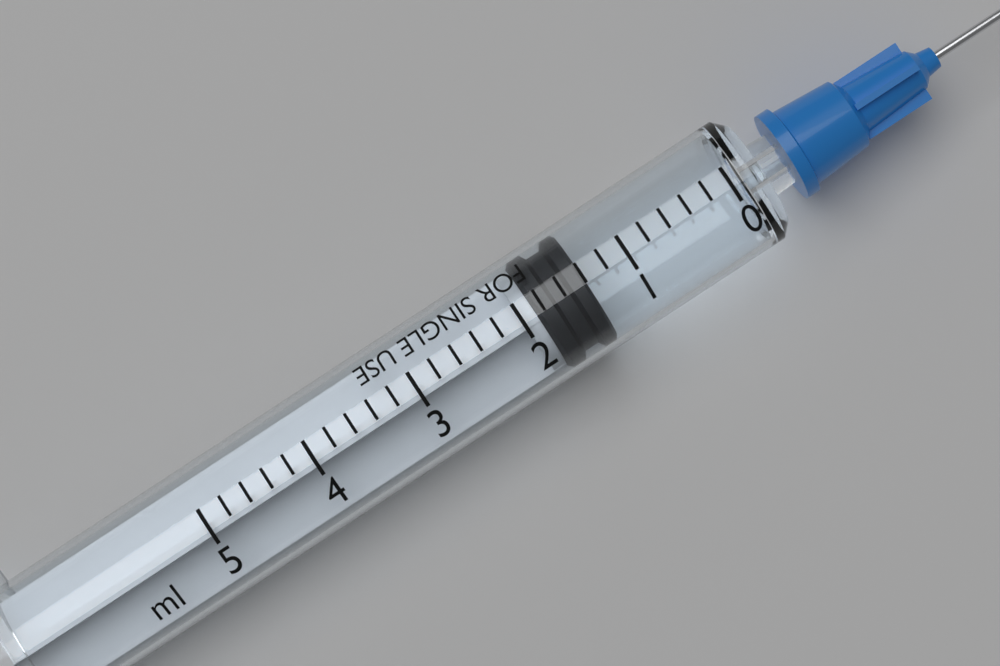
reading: 1.4 ml
